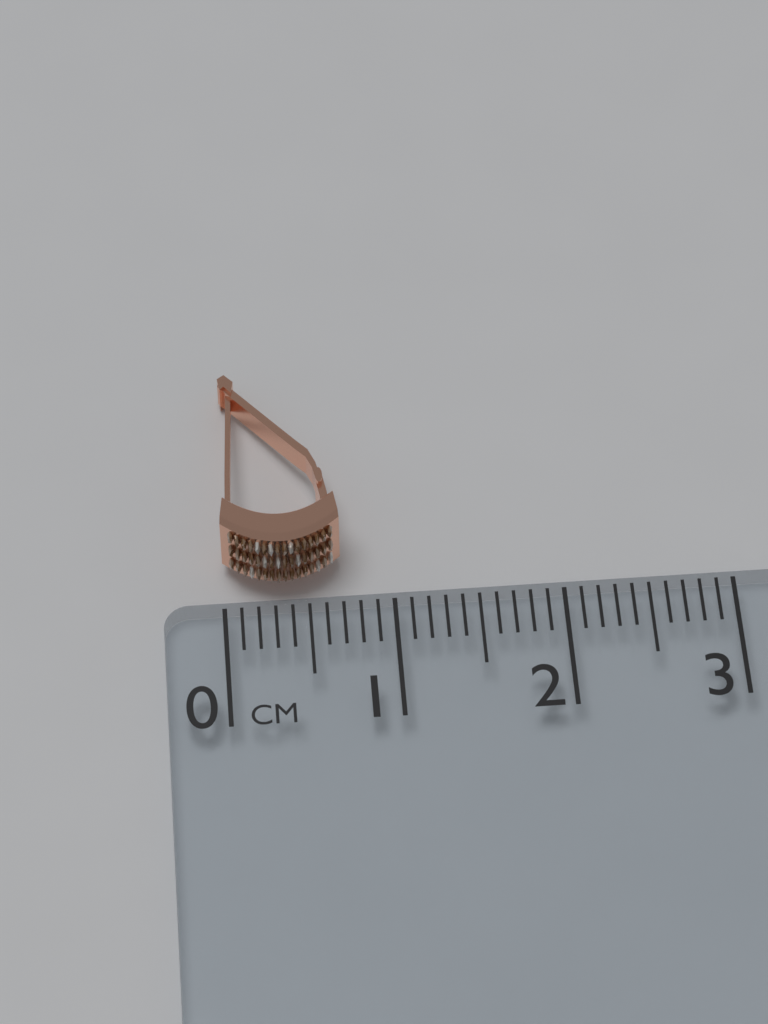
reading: 0.7 cm
